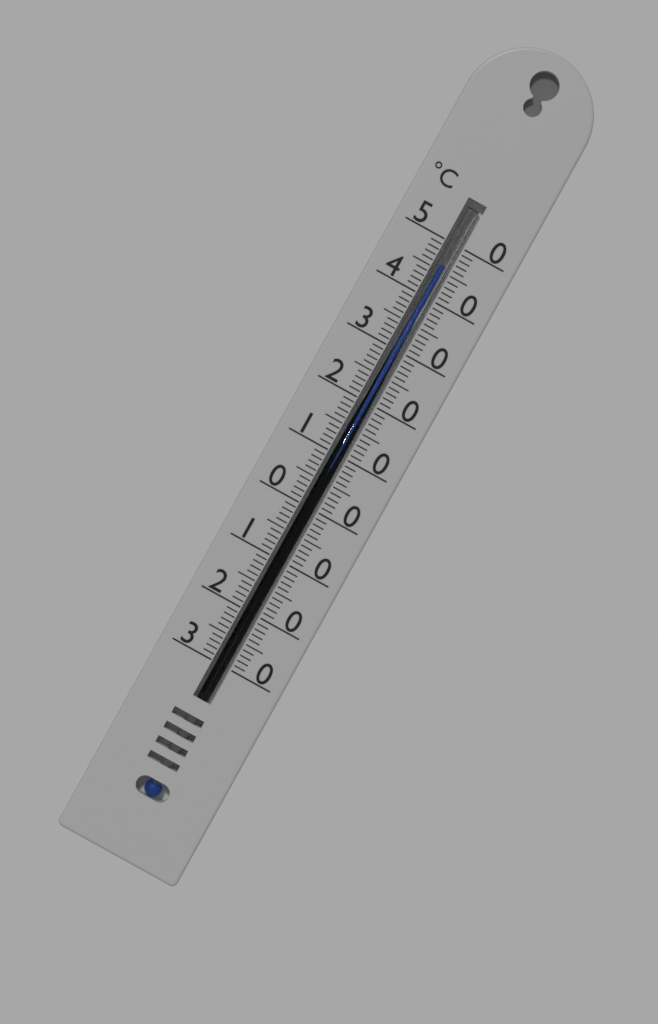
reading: 46 °C
